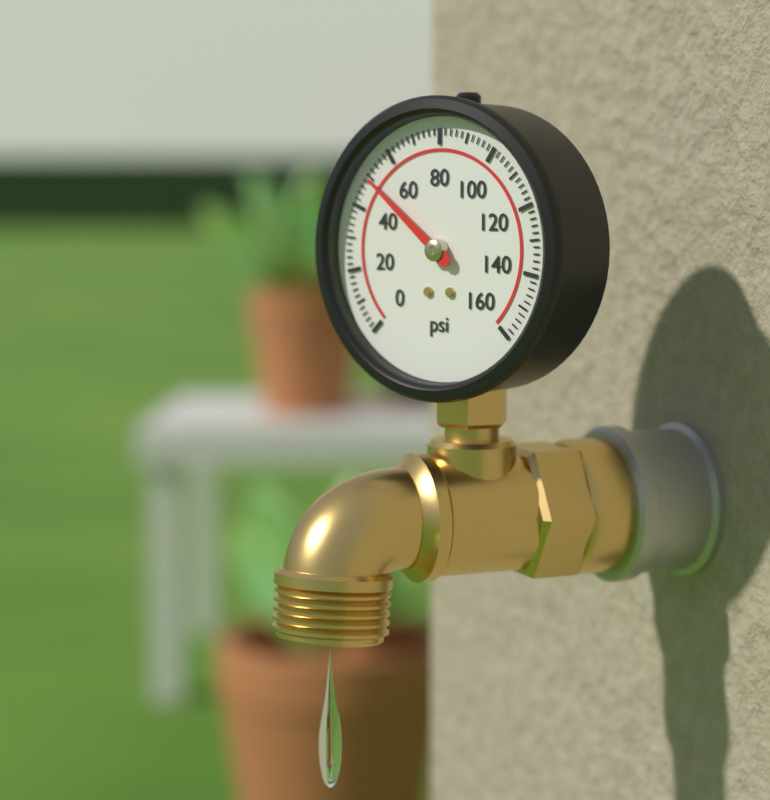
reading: 50 psi
